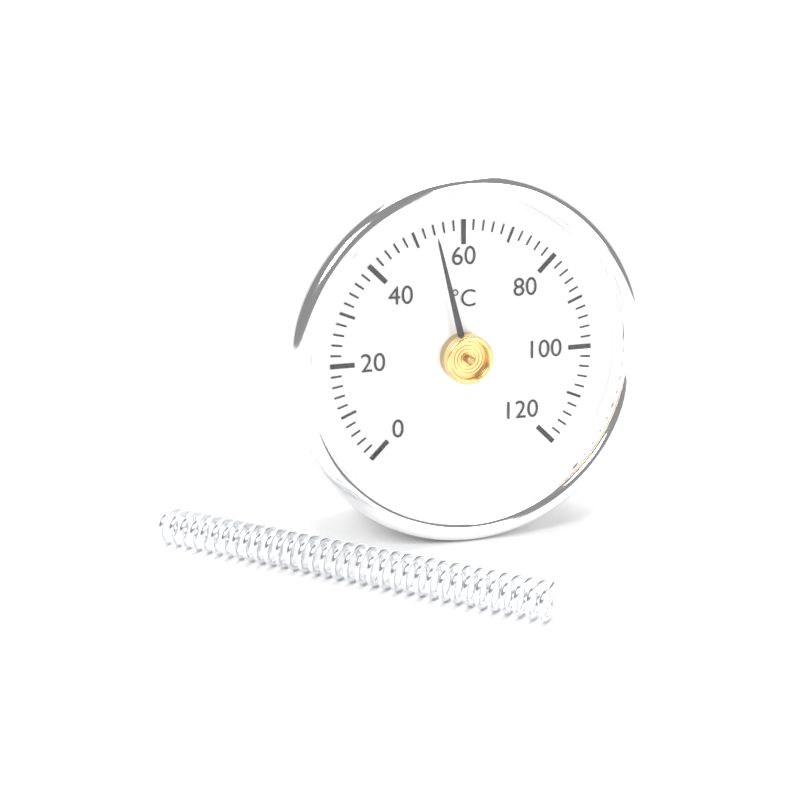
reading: 54 °C
